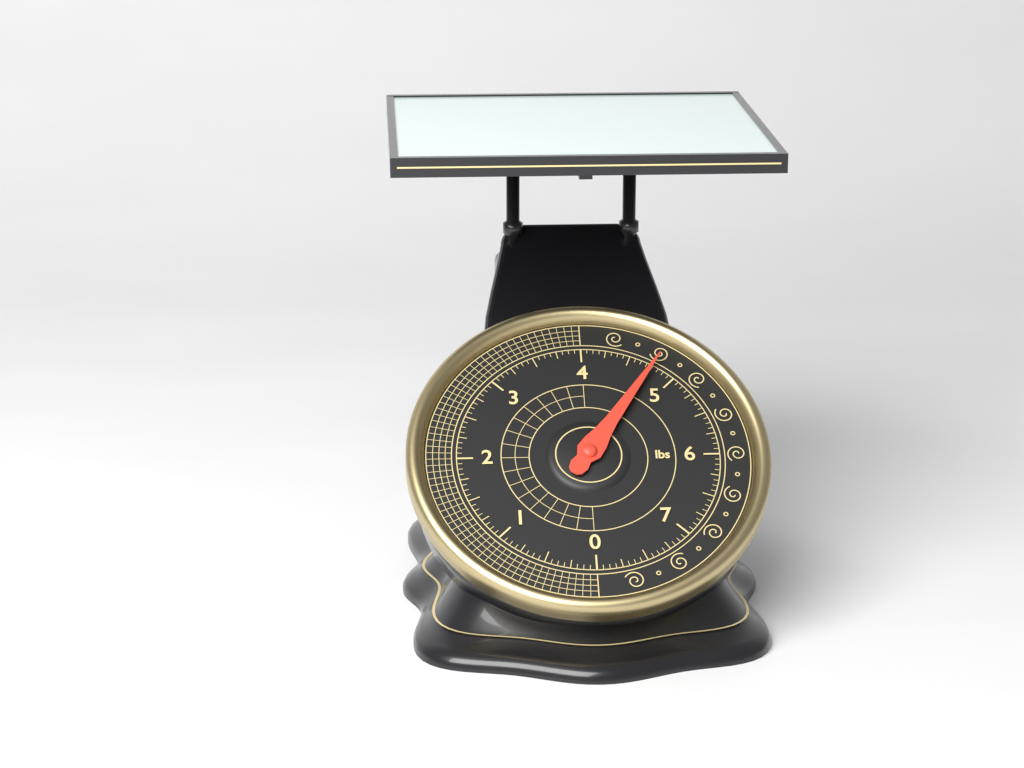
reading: 4.7500 lbs
